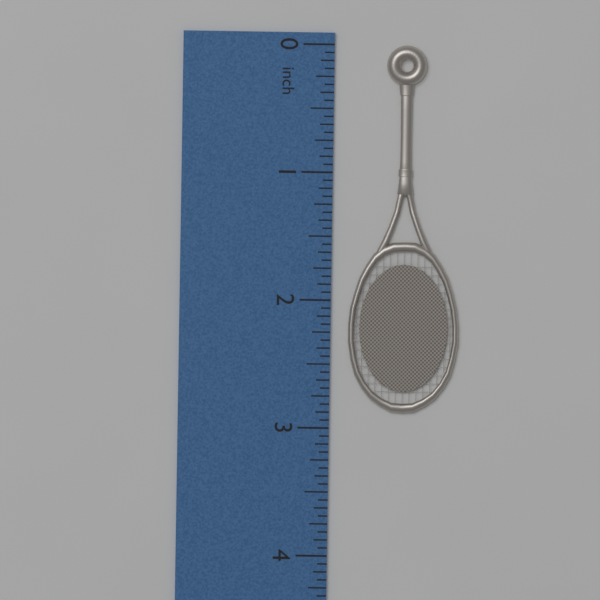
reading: 2.8750 inch
